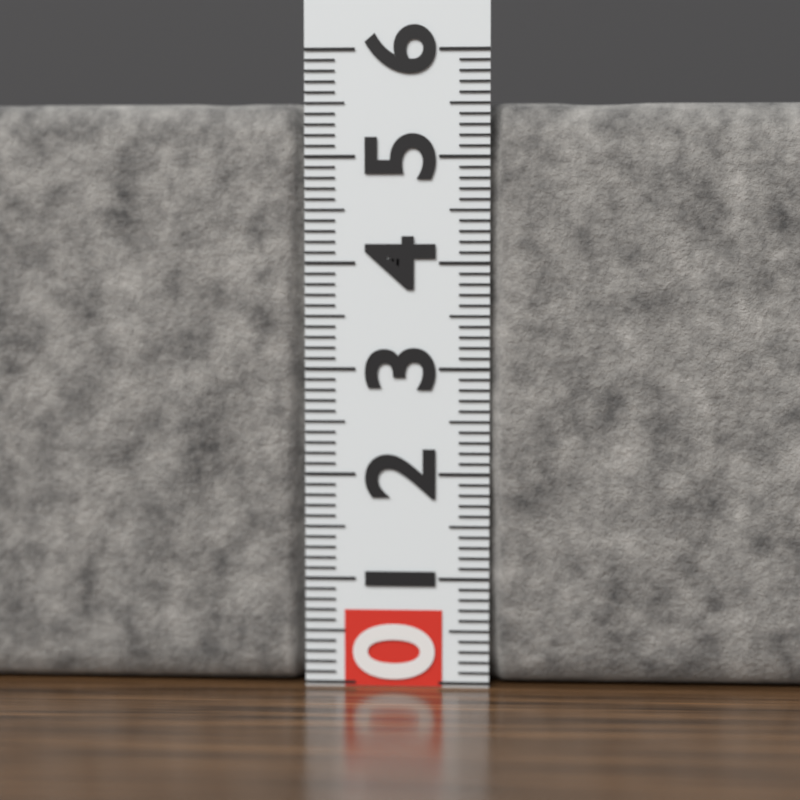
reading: 5.5 (no unit)
